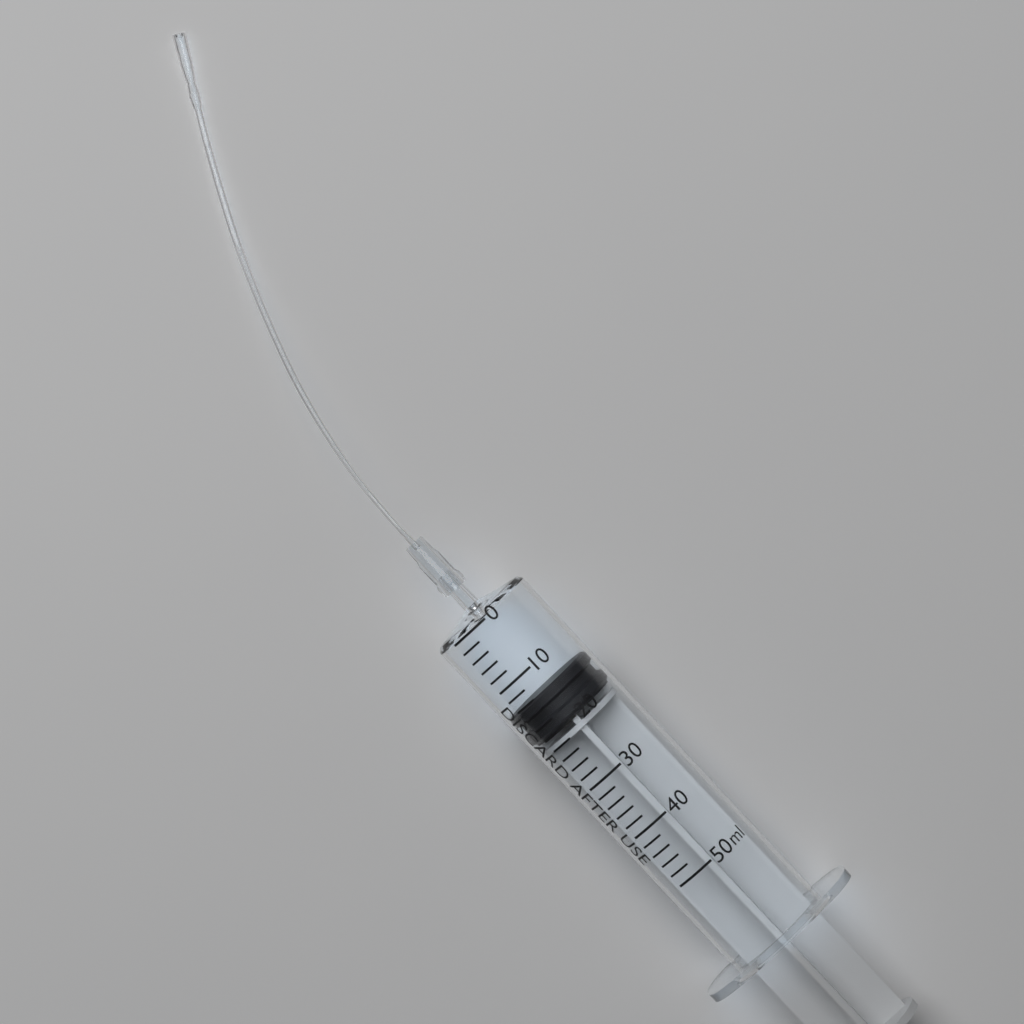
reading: 14 ml
